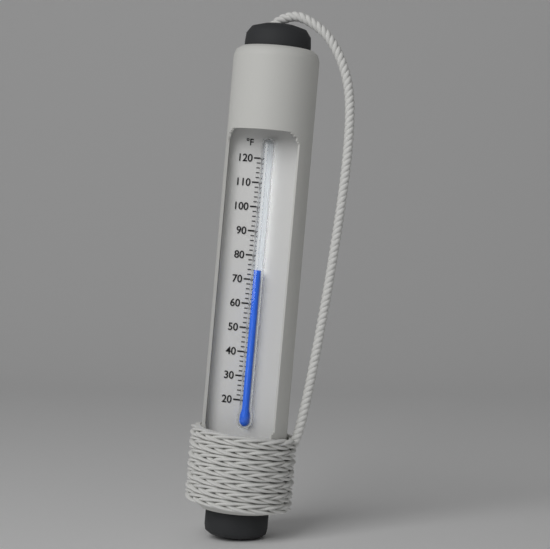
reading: 74 °F
